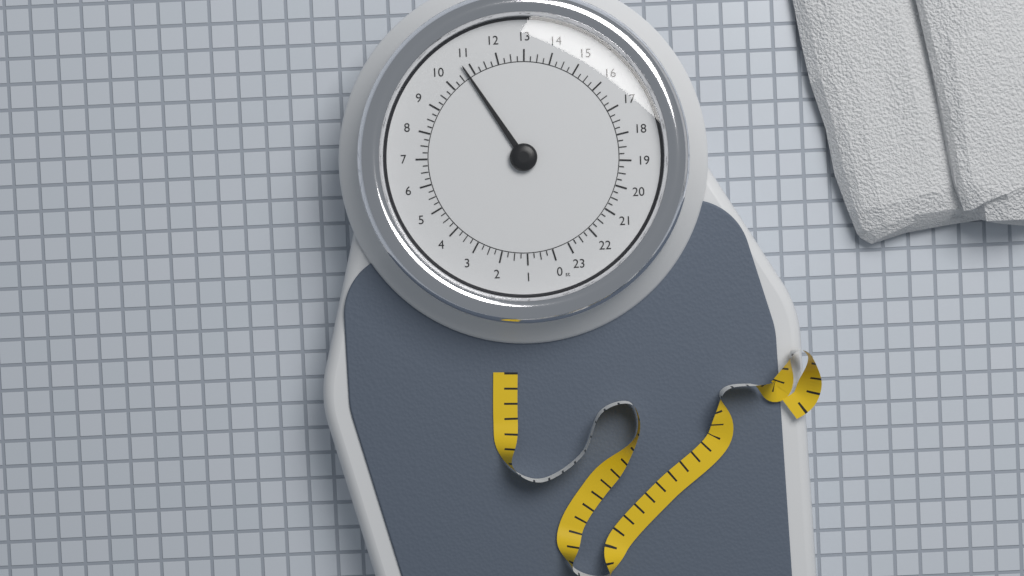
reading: 10.75 st
